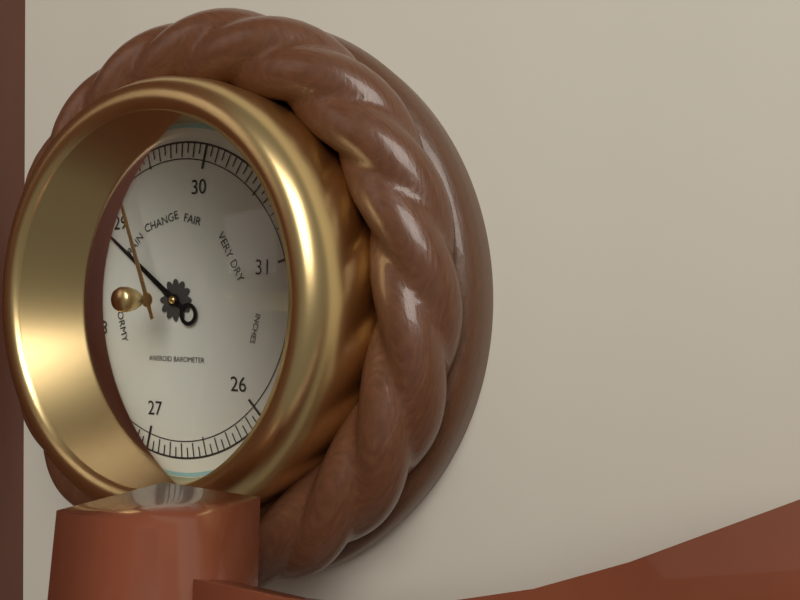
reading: 28.85 inHg
